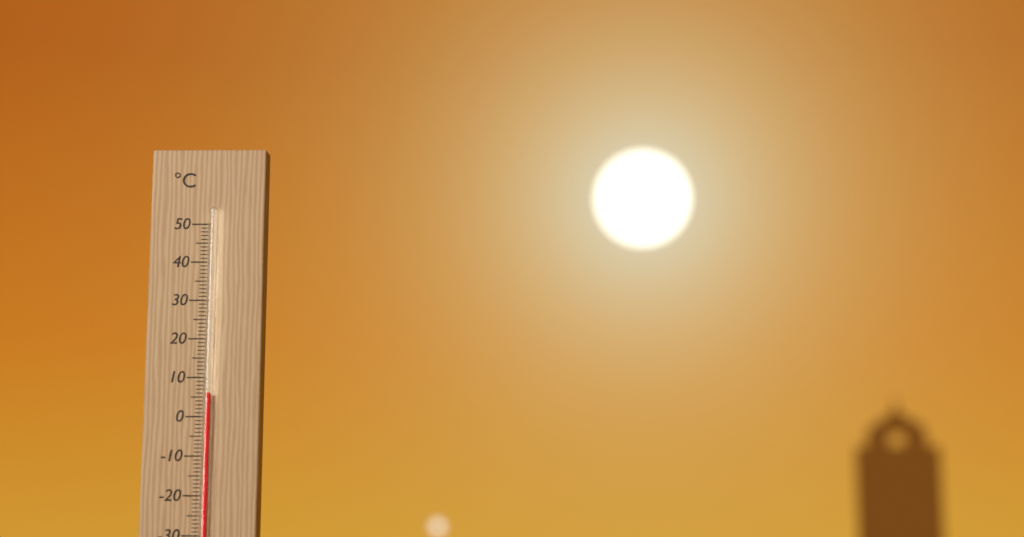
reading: 6 °C
